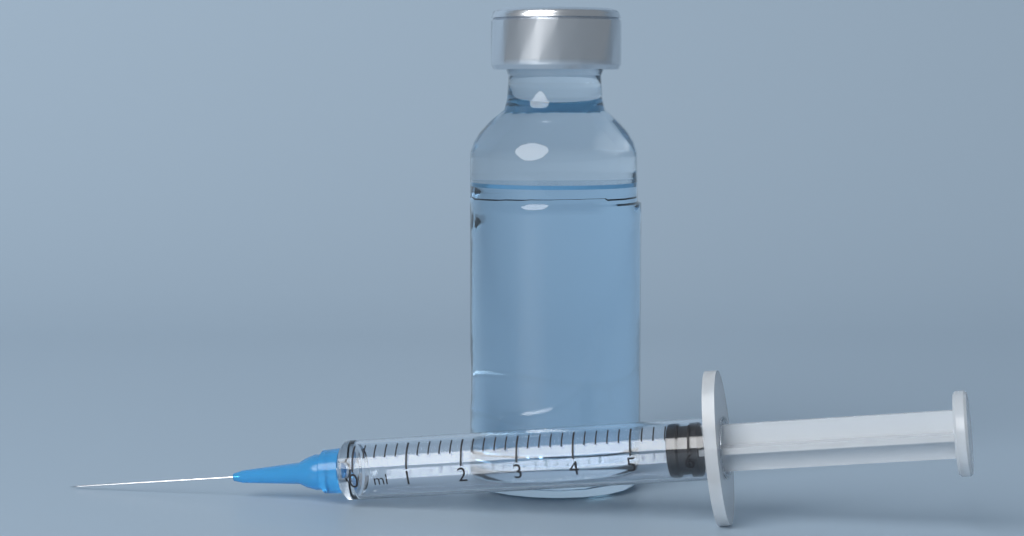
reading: 5.6 ml
